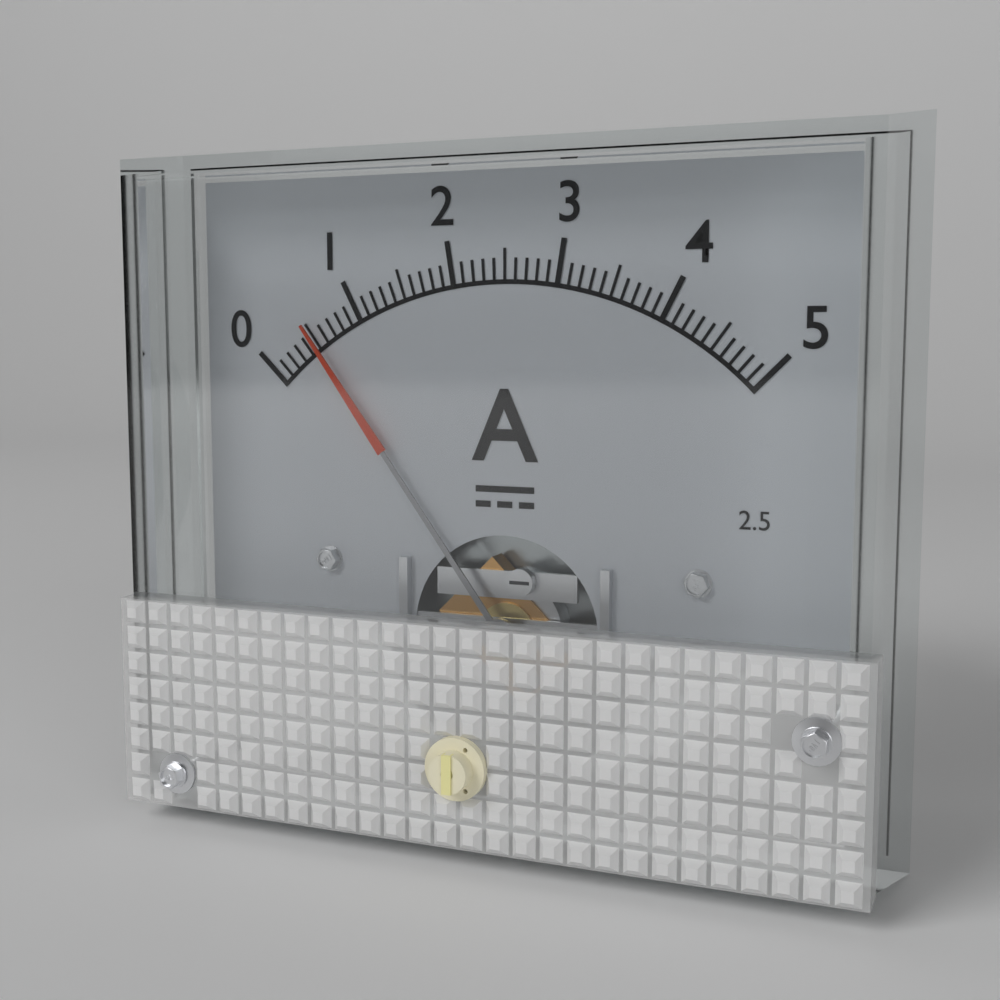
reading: 0.5 A
